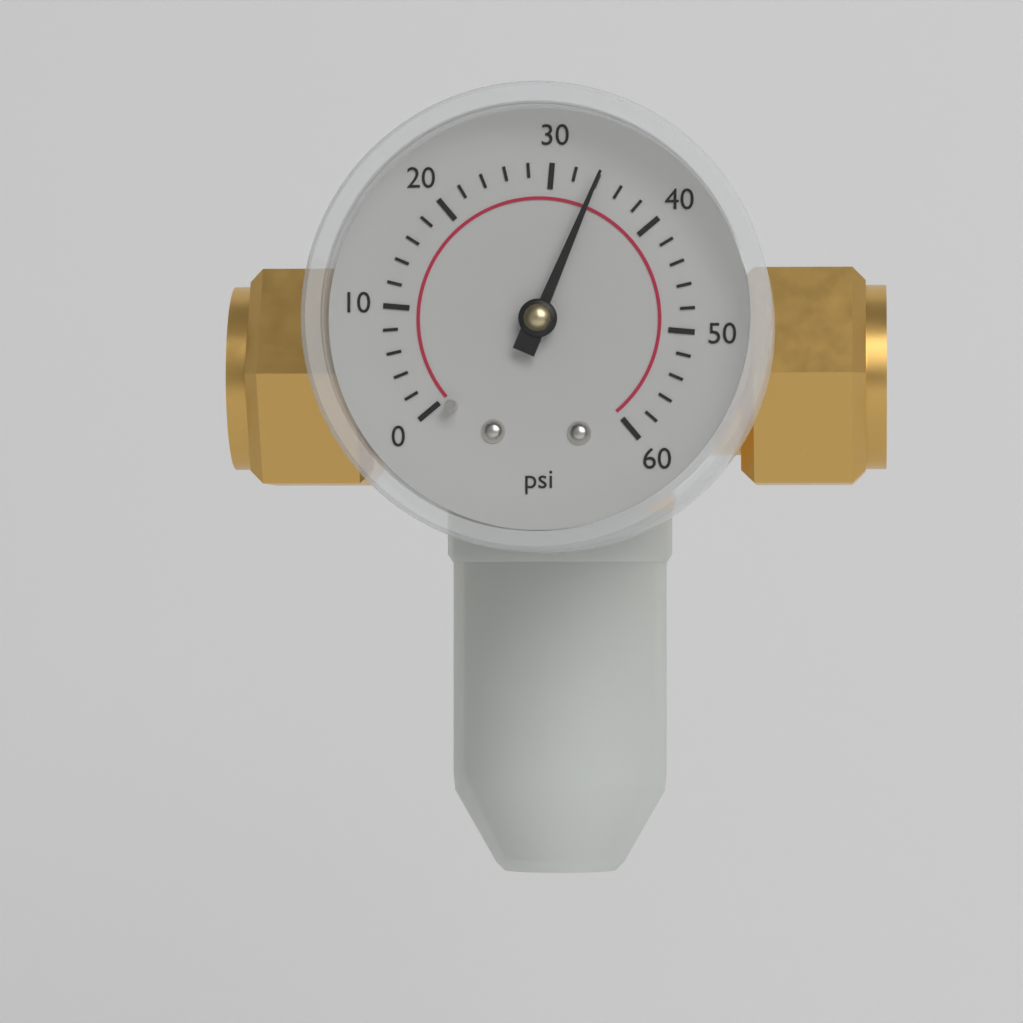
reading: 34 psi
